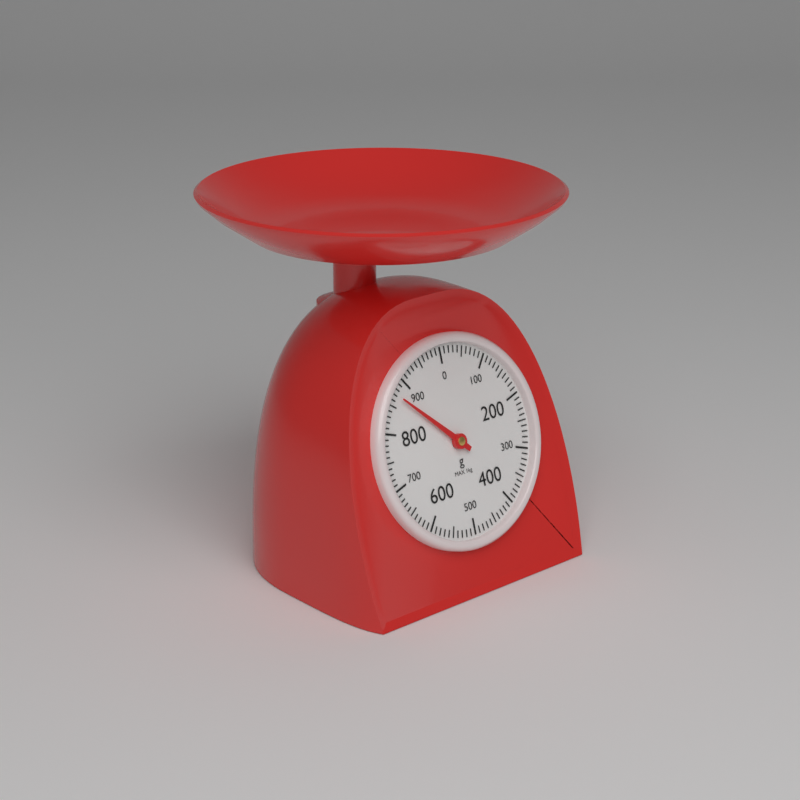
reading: 870 g
